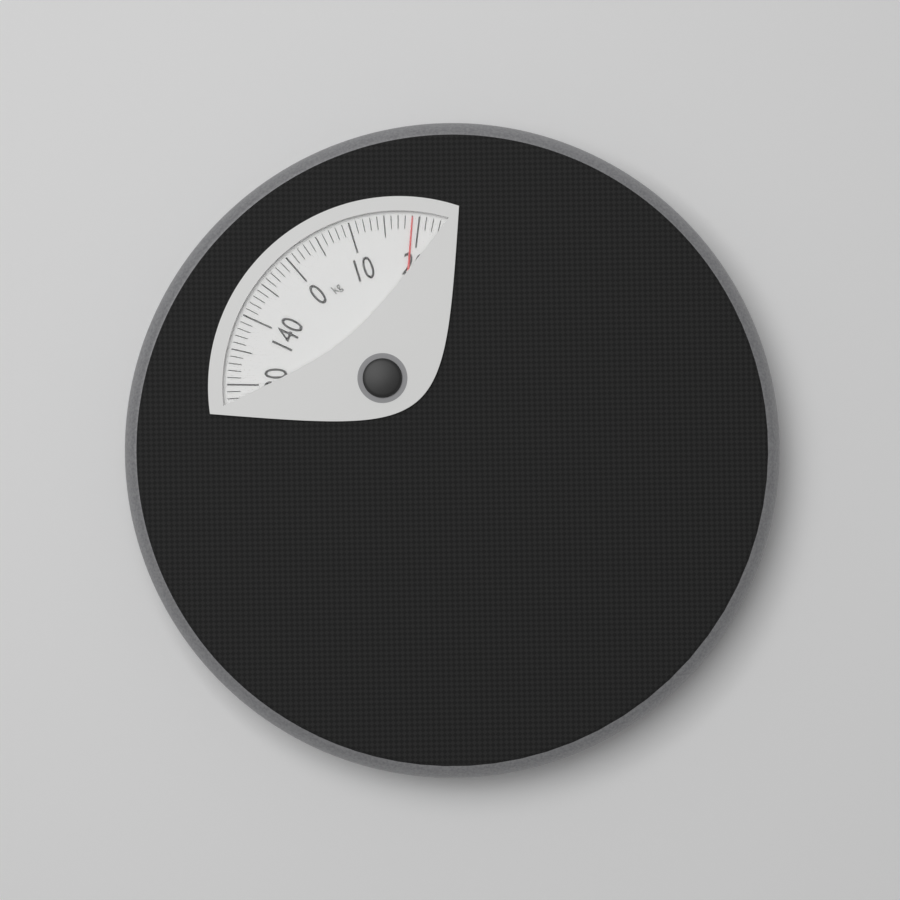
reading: 19 kg
